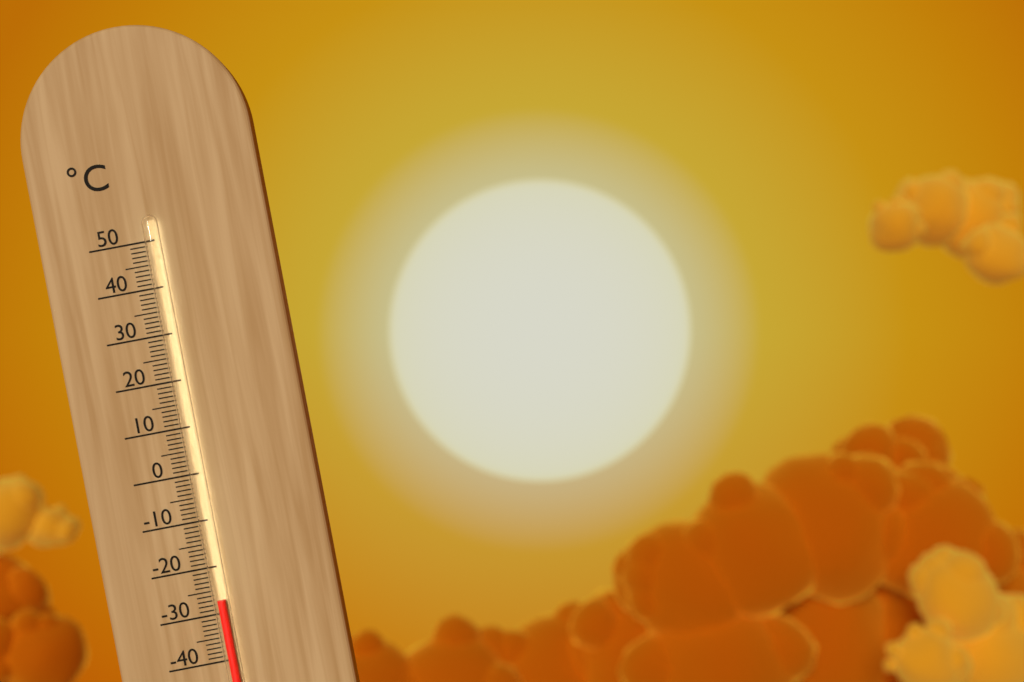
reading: -27 °C
